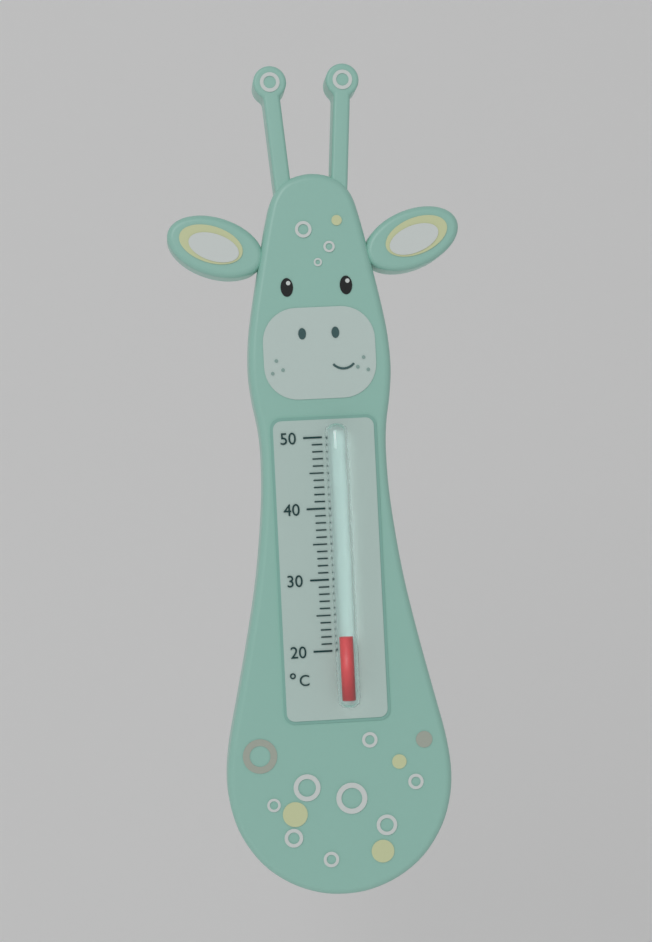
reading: 22 °C
